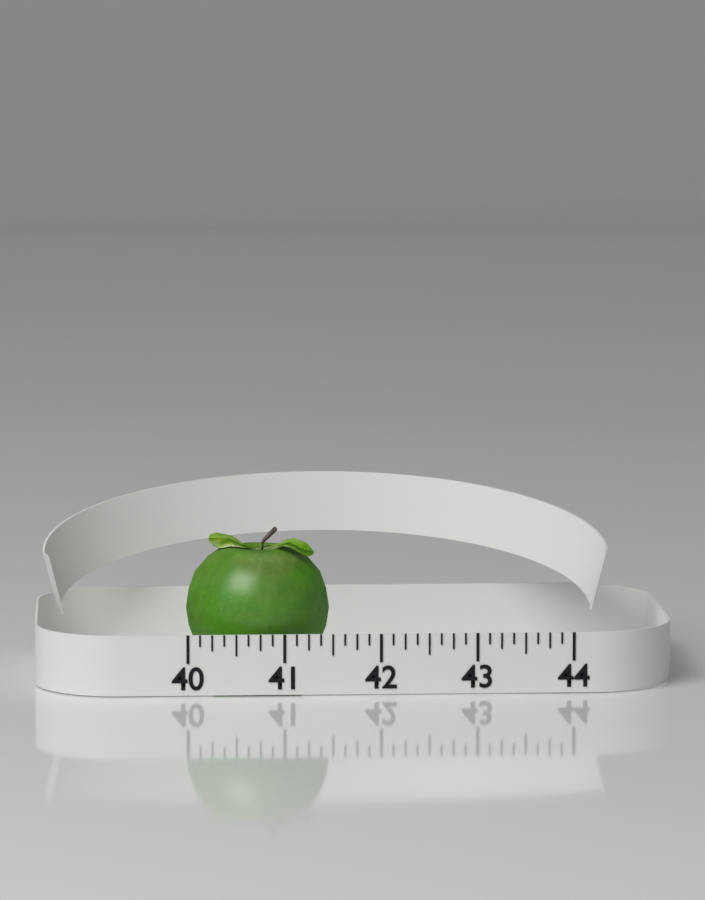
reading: 41.500 (no unit)
